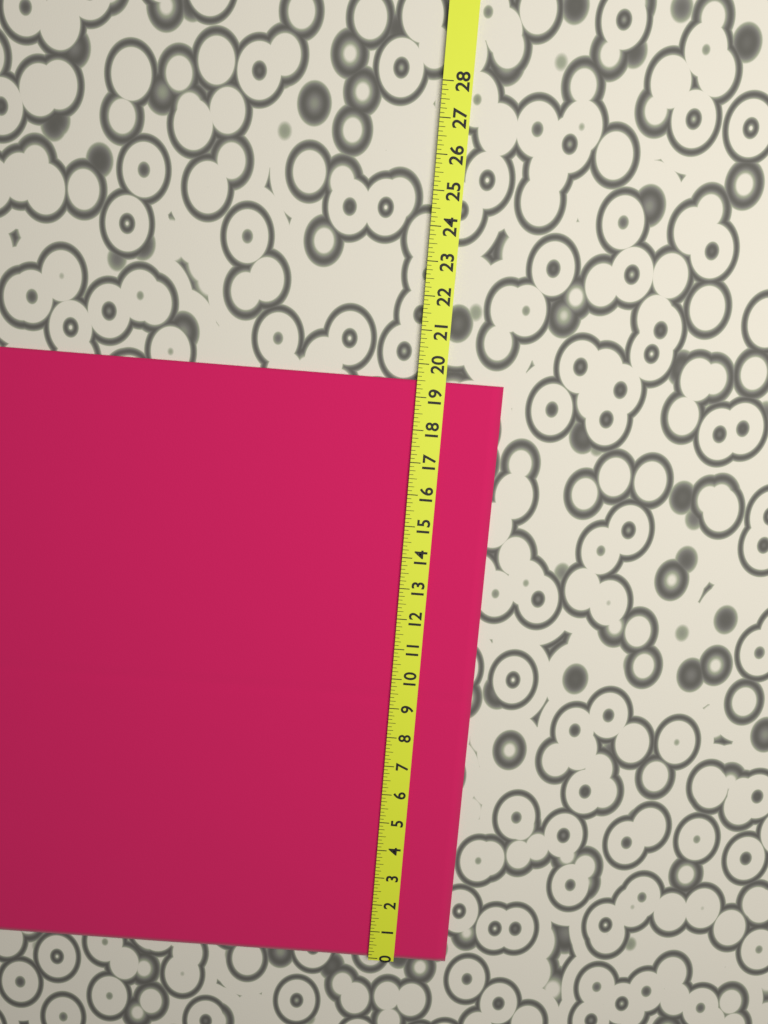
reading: 19.500 (no unit)
